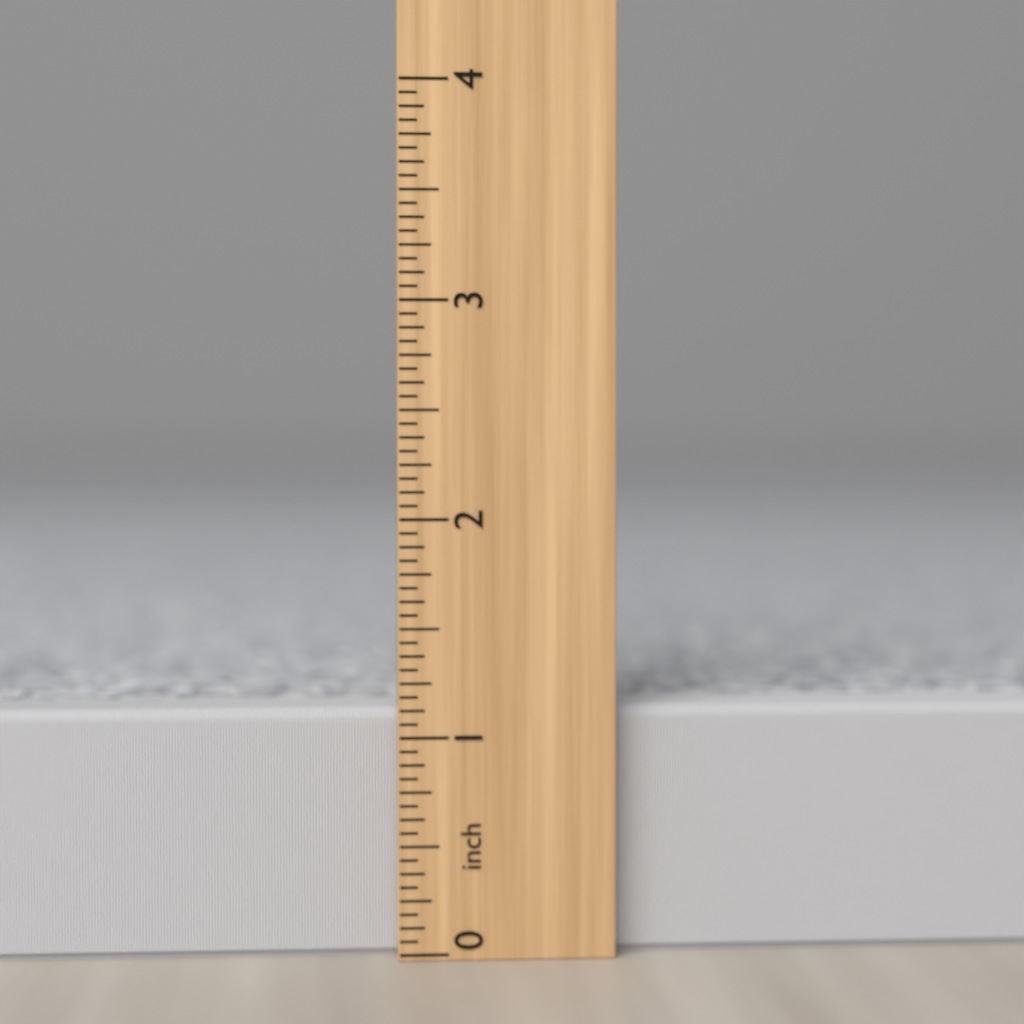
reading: 1.1250 inch
